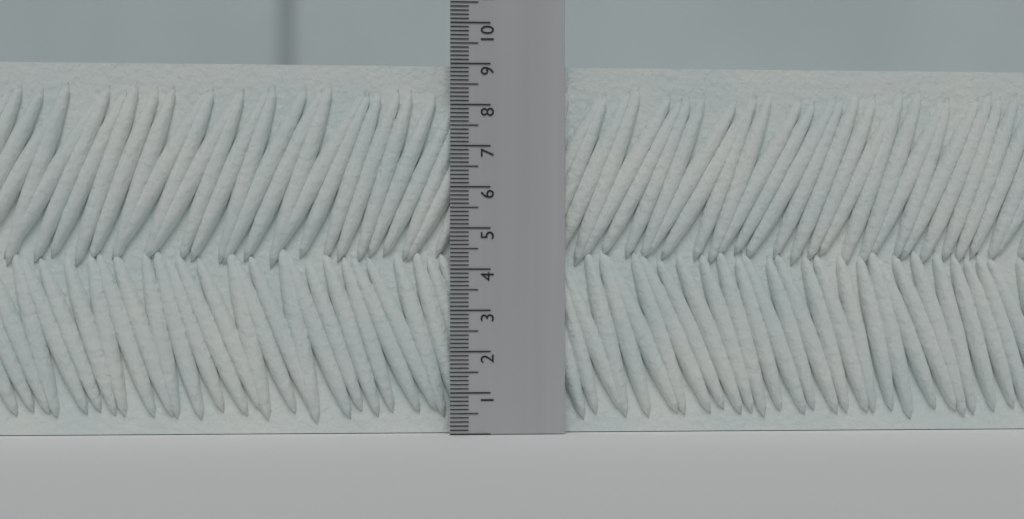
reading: 9.0 (no unit)
